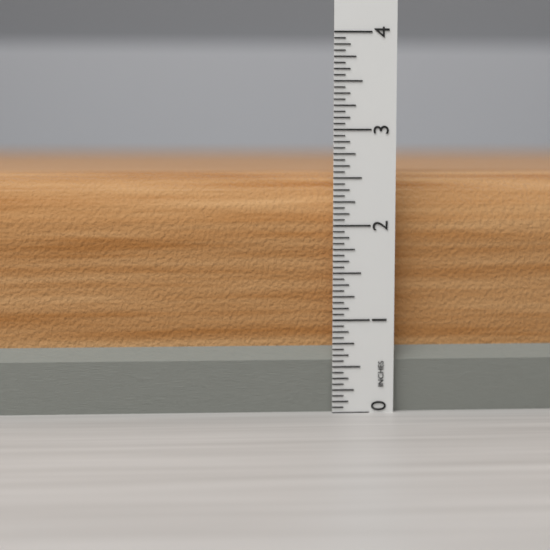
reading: 2.5625 in
